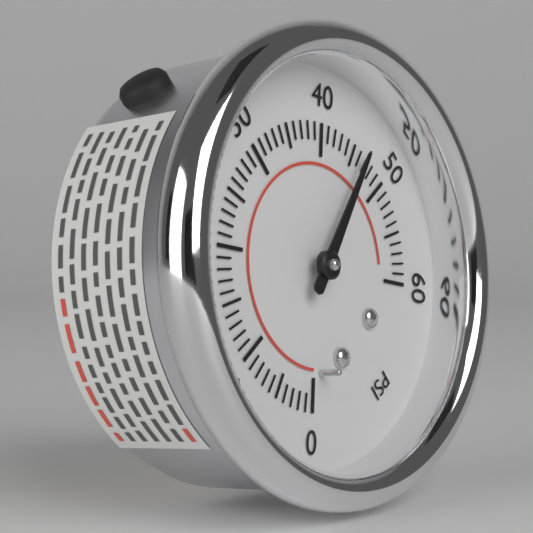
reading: 46 psi
